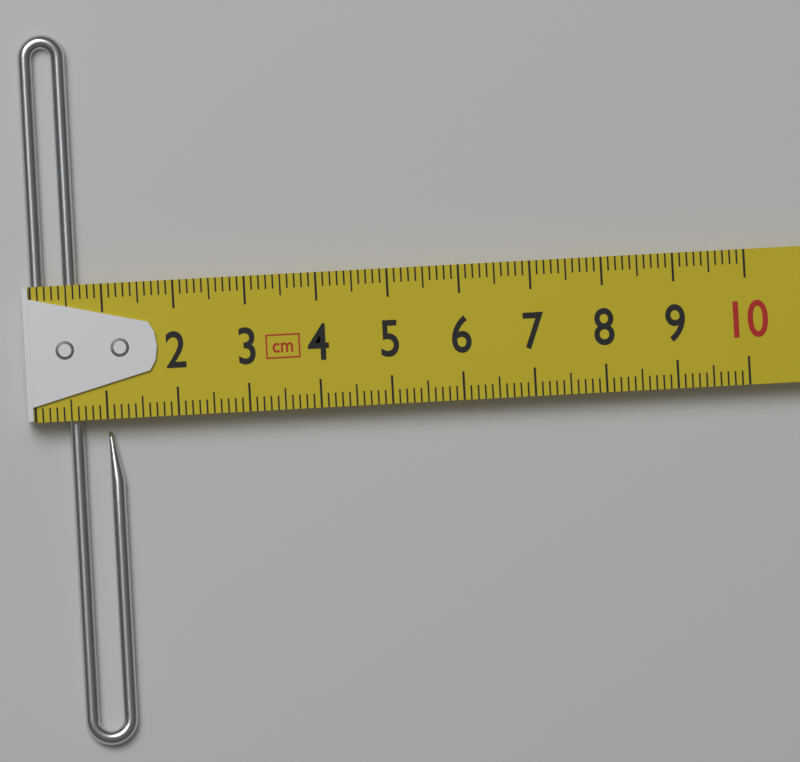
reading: 1.2 cm
